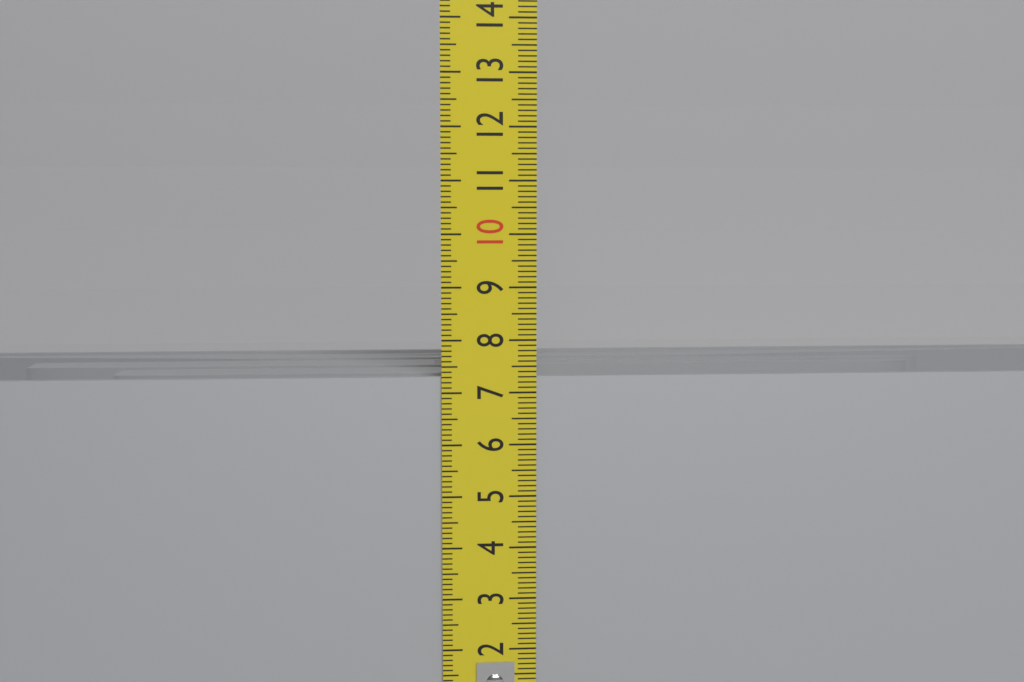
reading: 7.3 cm
